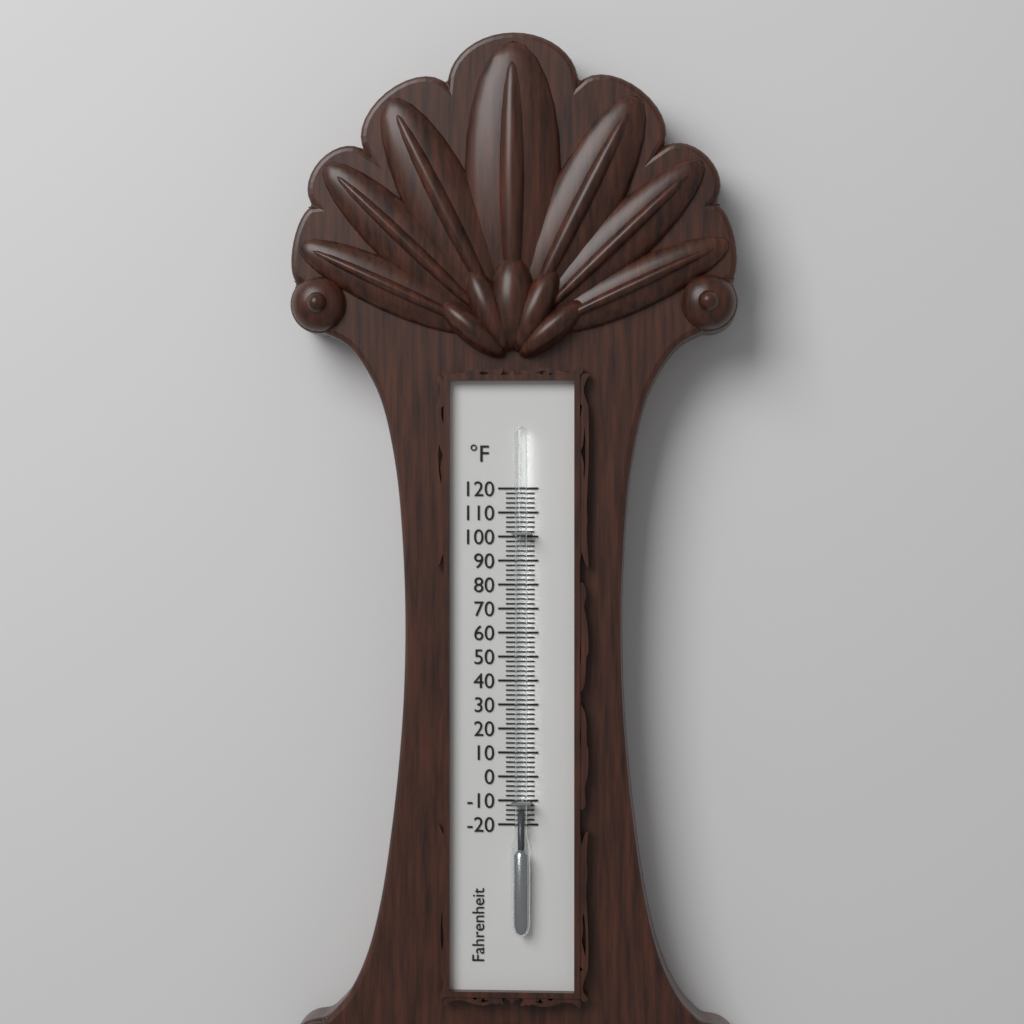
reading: -14 °F
